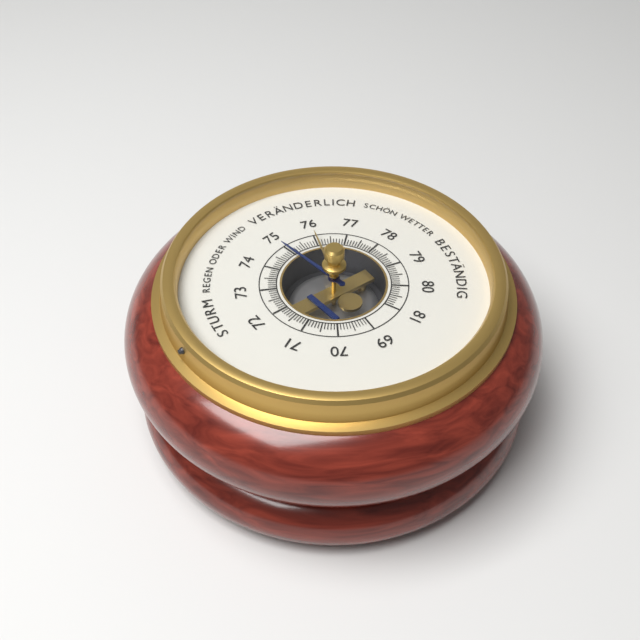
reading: 75.0 (no unit)
